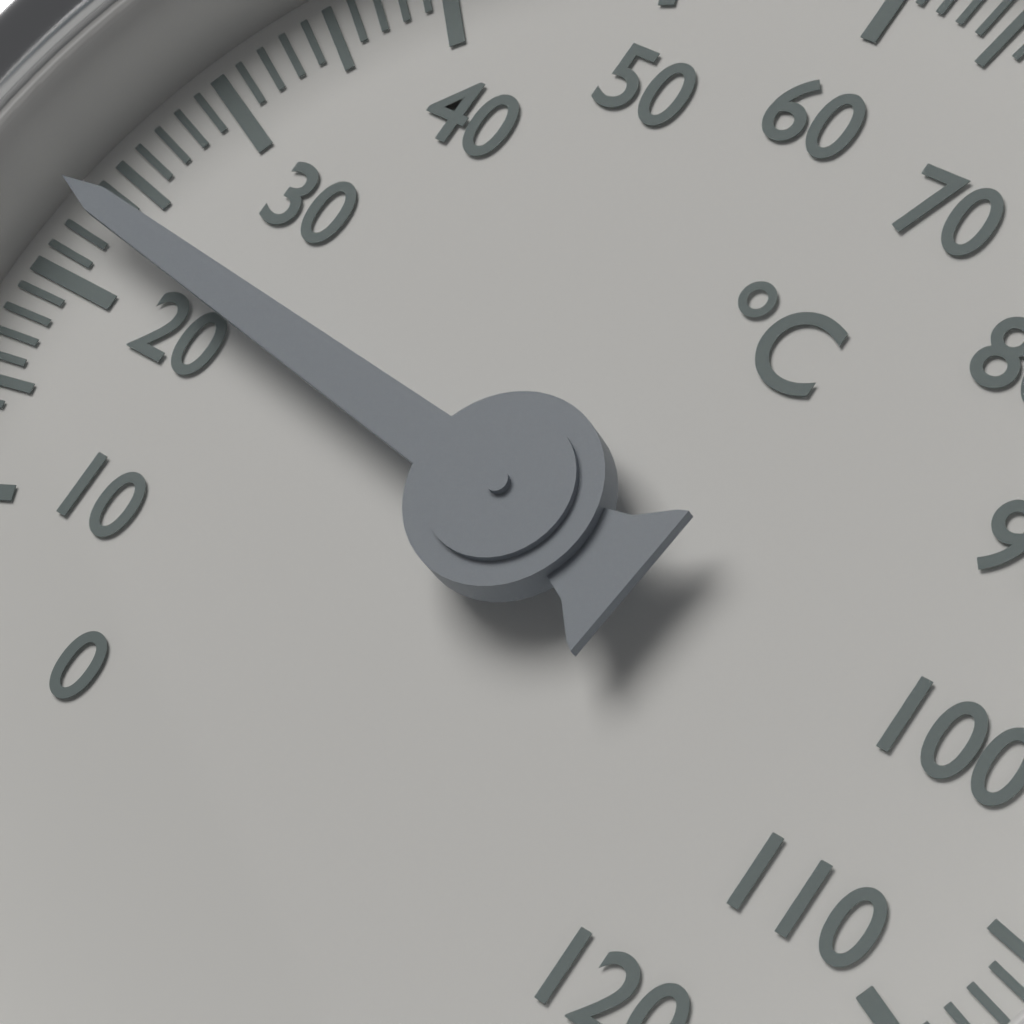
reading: 23 °C
